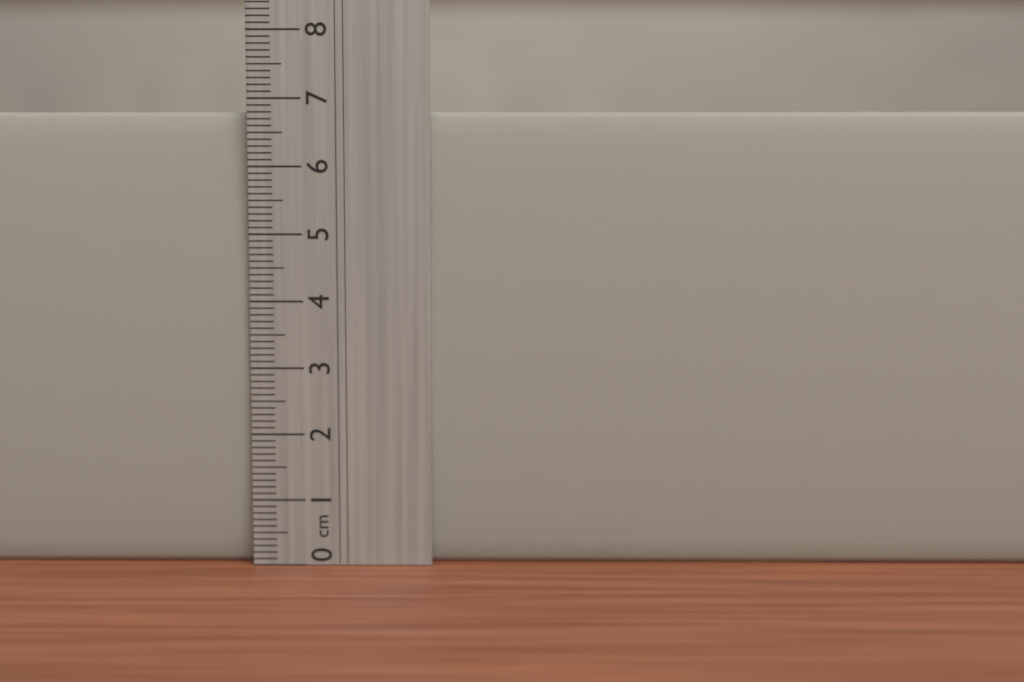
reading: 6.8 cm
